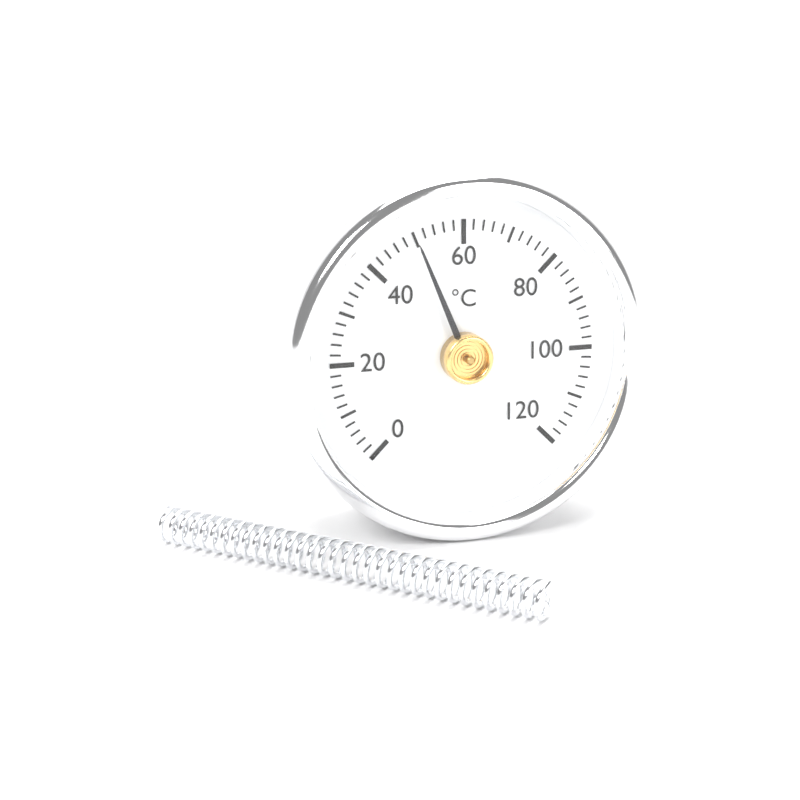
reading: 50 °C
